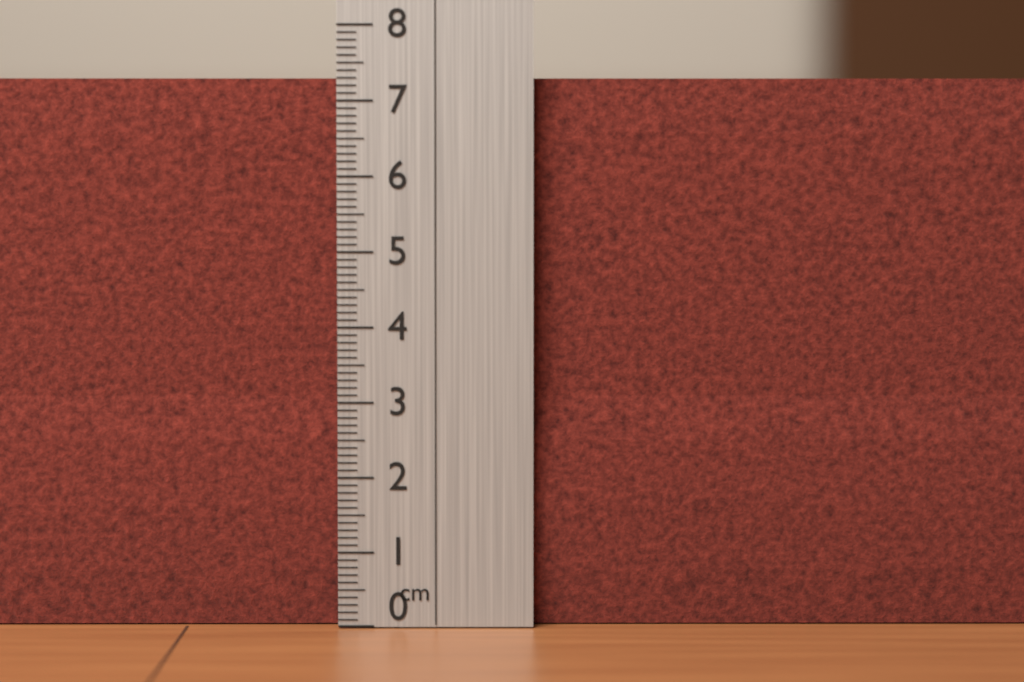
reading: 7.3 cm
